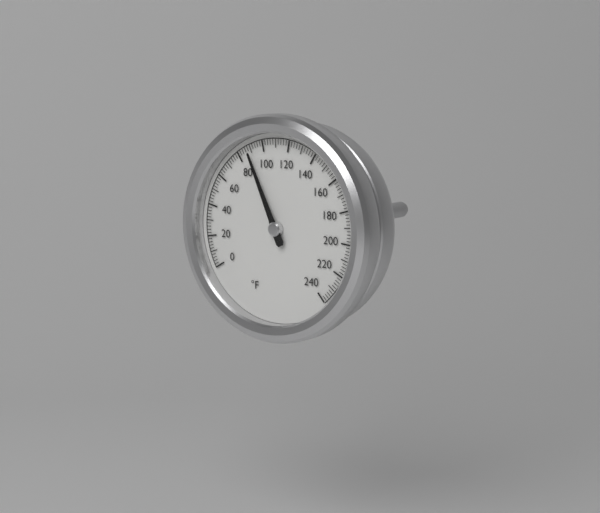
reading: 88 °F
